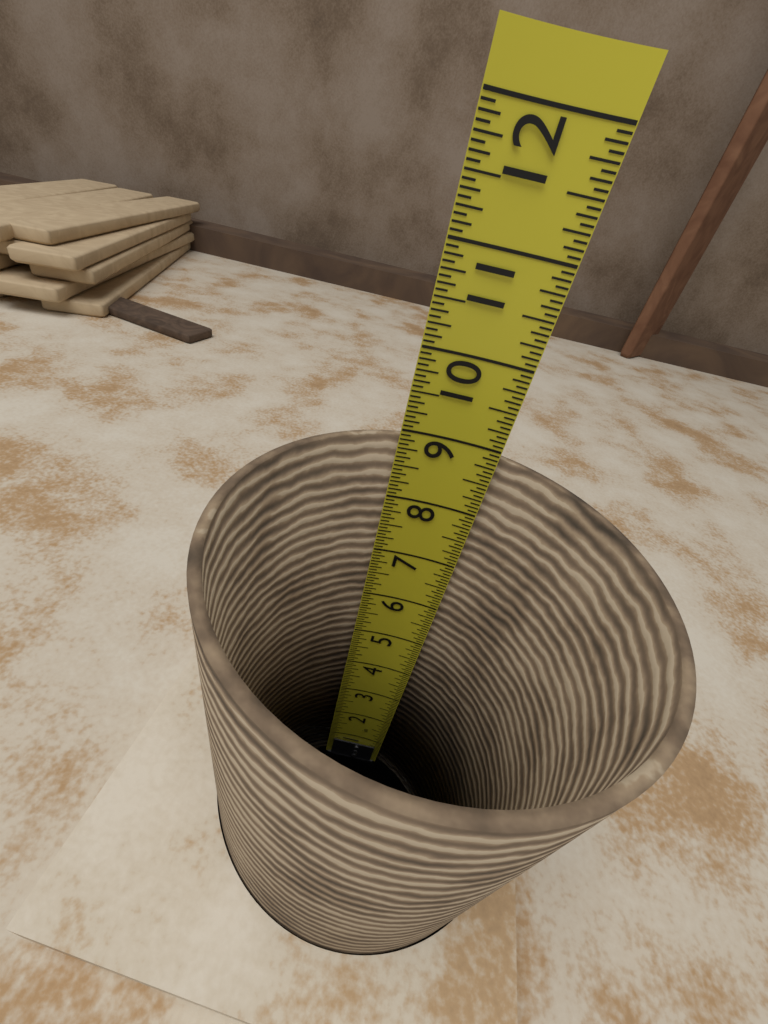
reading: 8.8750 in
